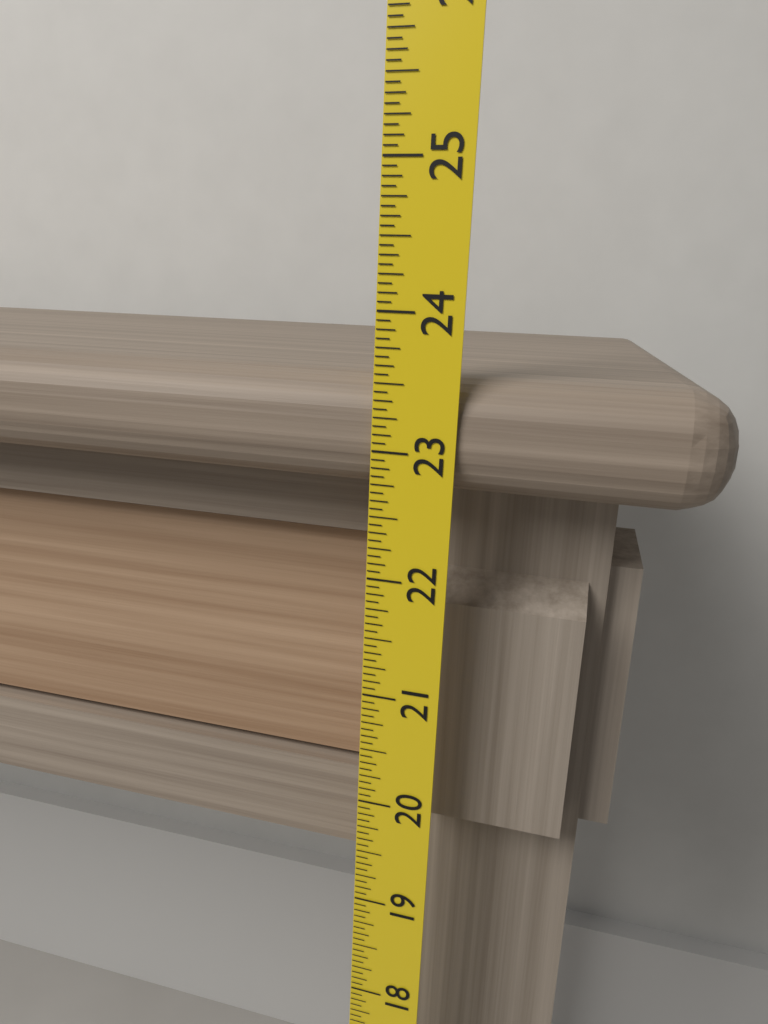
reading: 23.5625 (no unit)
